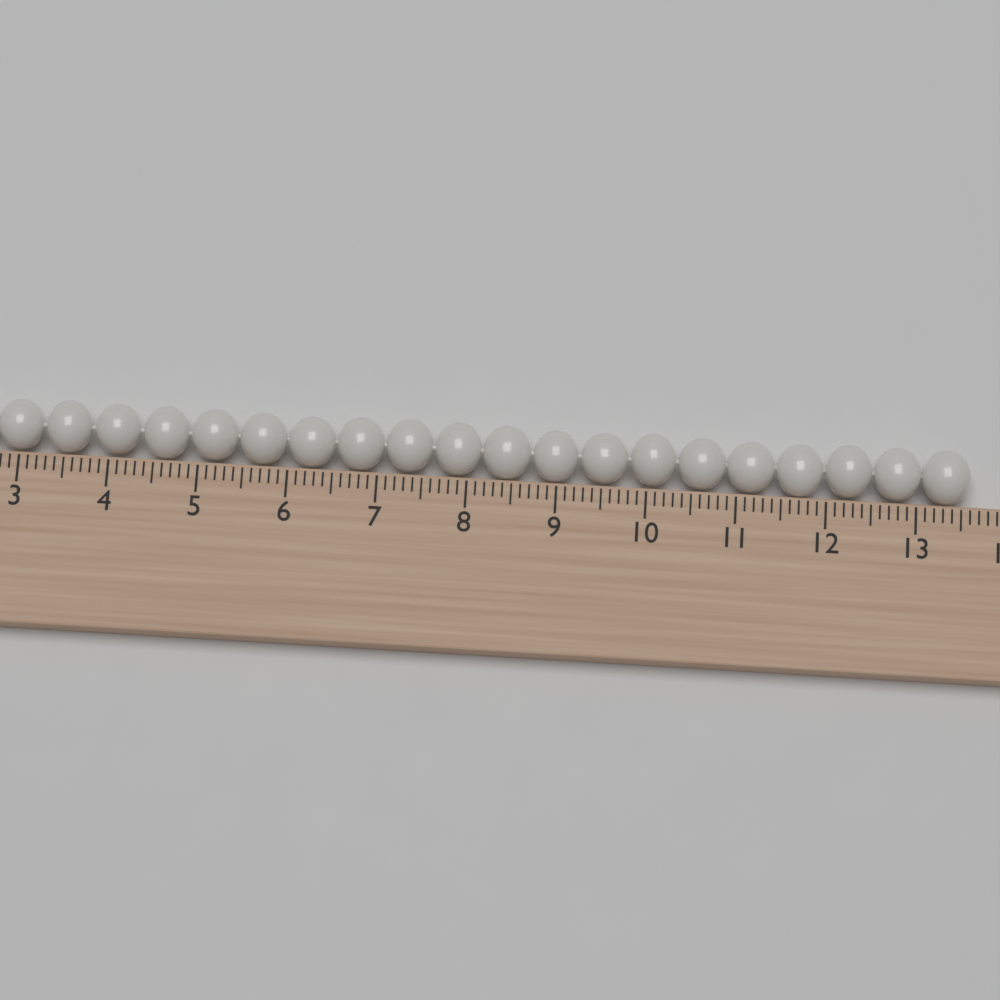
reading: 13.6 cm
